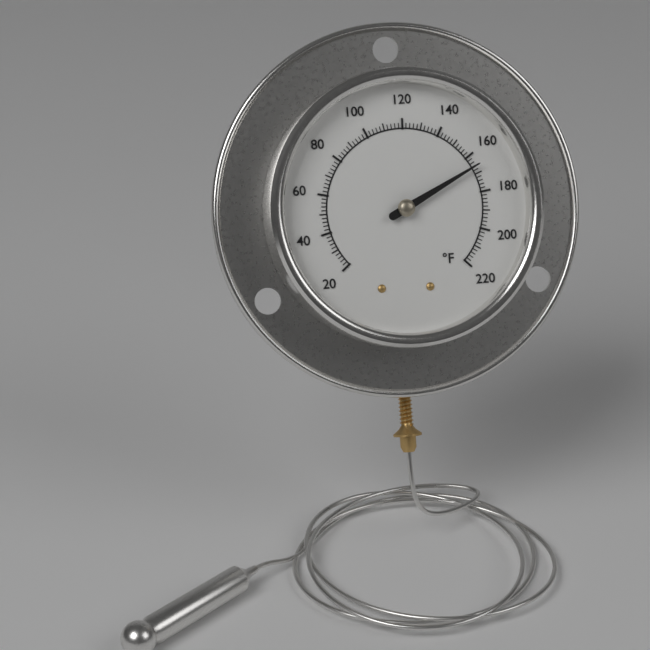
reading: 166 °F
